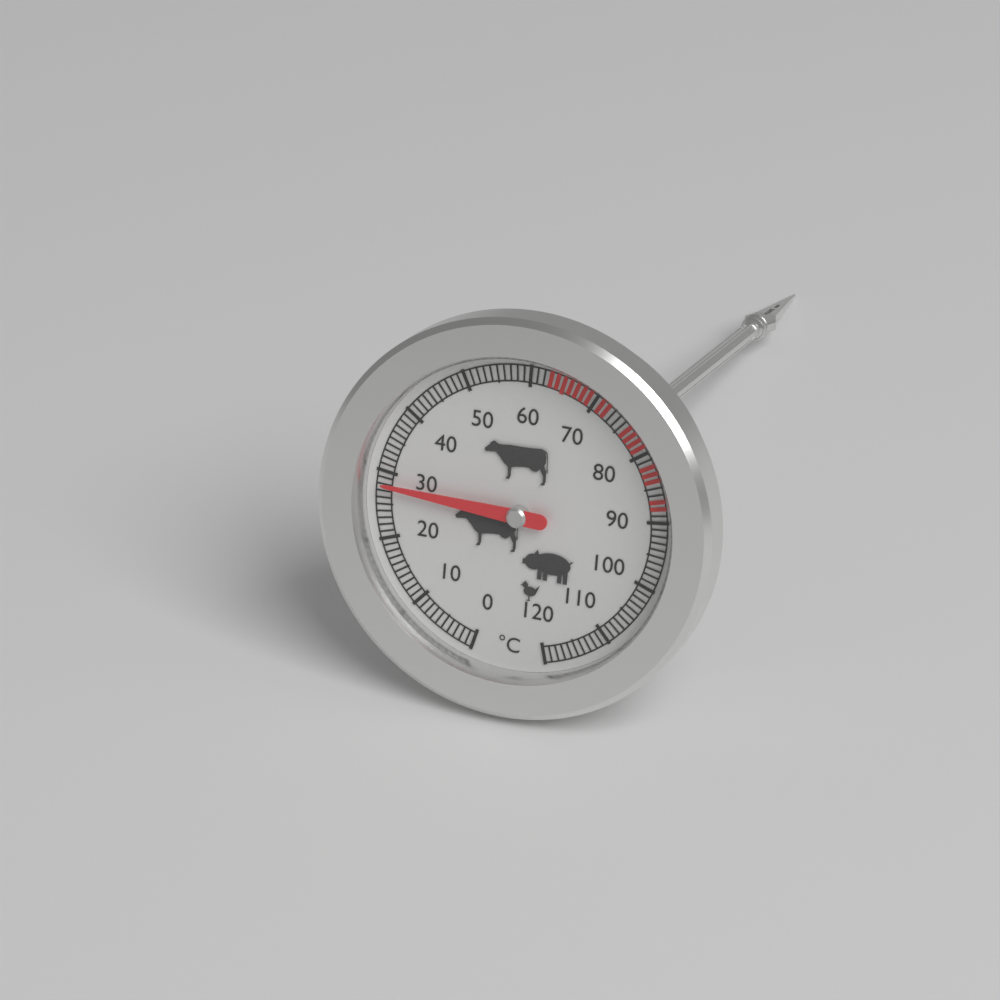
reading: 28 °C
